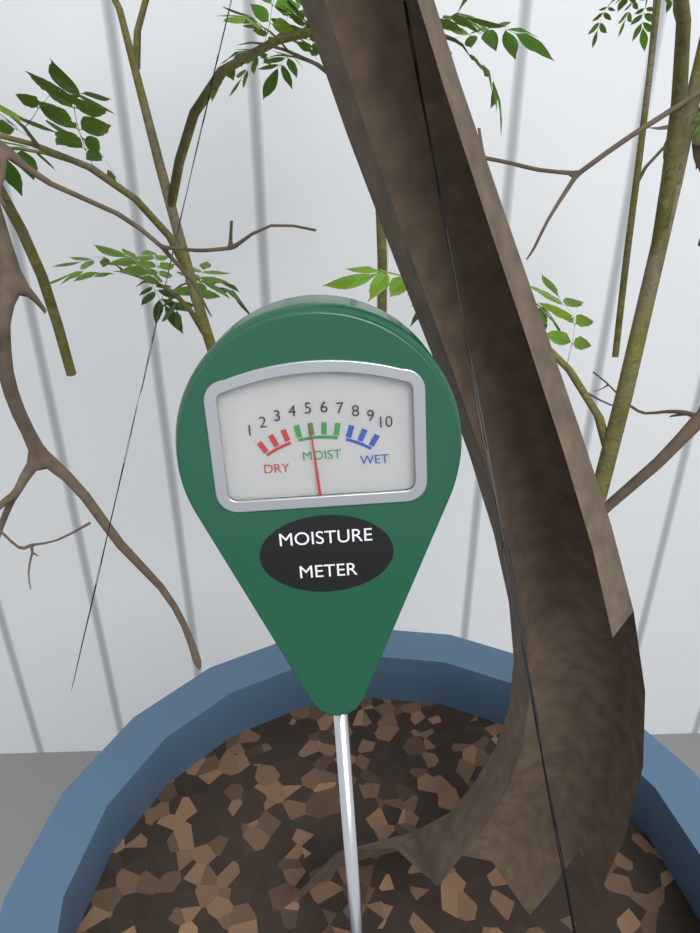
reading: 5 (no unit)
